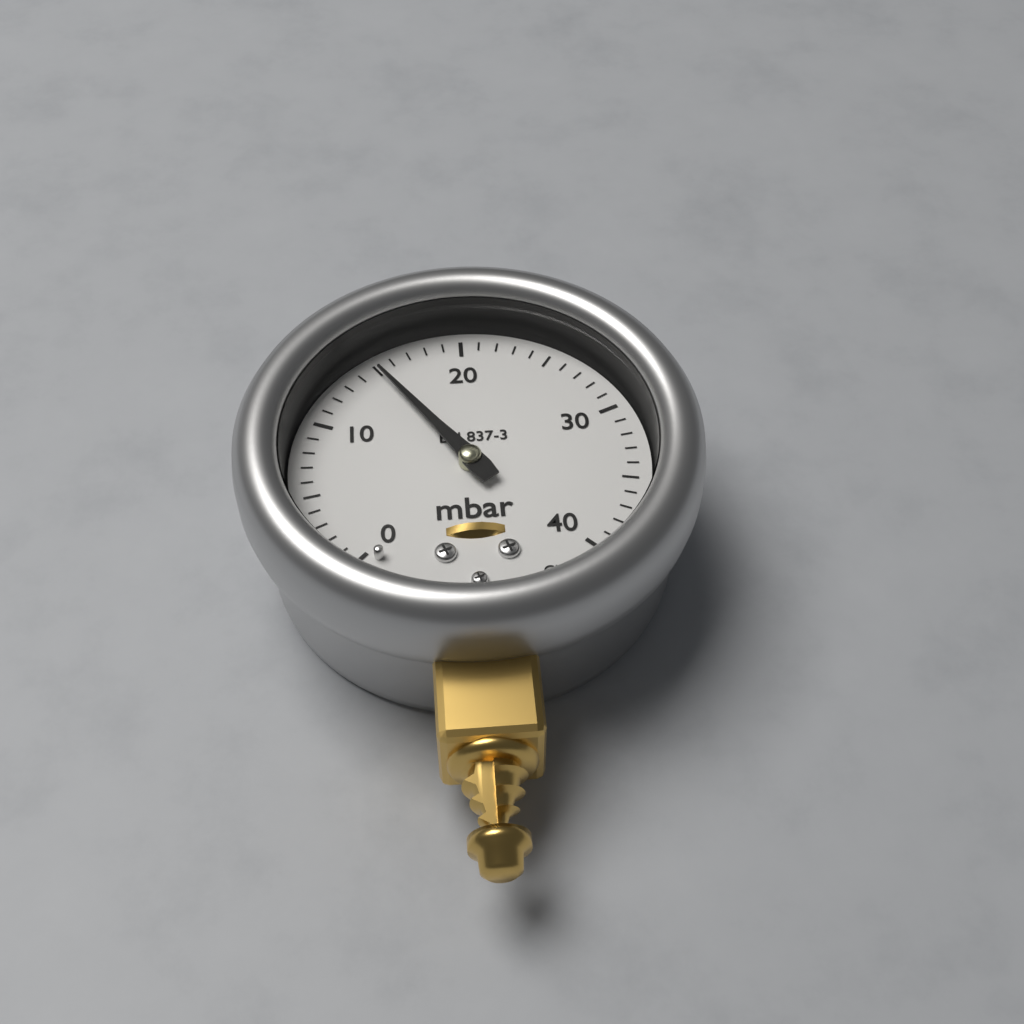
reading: 15 mbar
